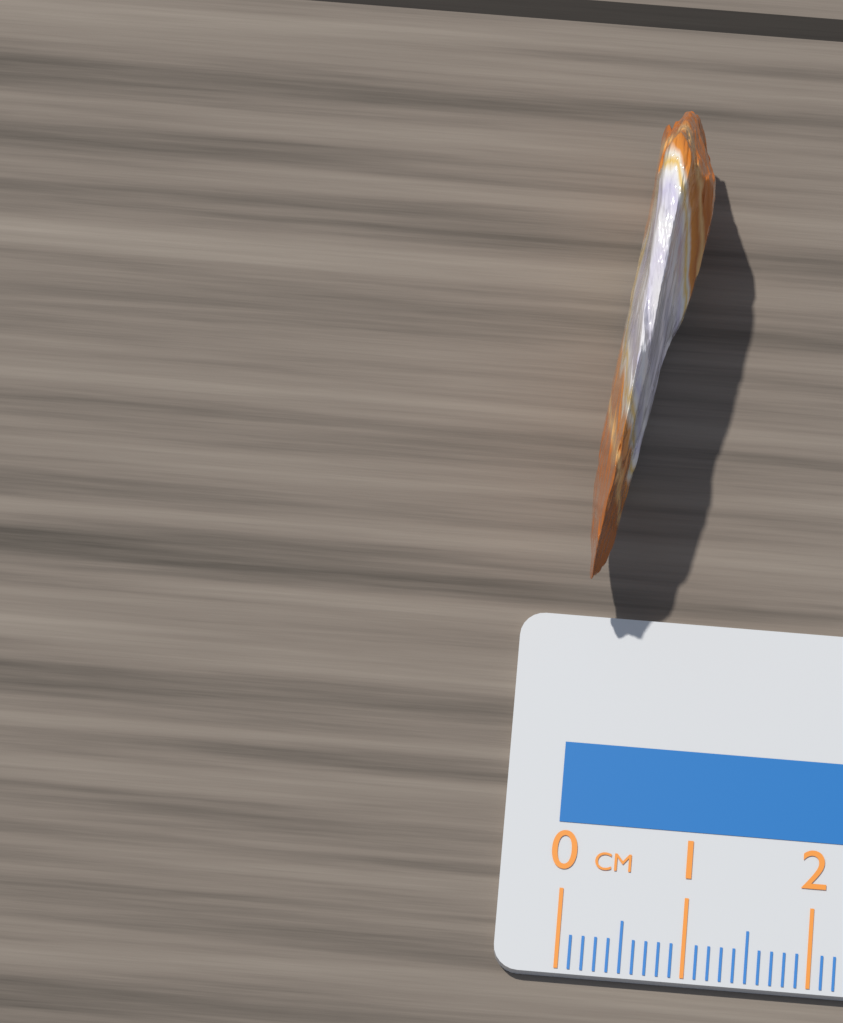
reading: 0.8 cm
